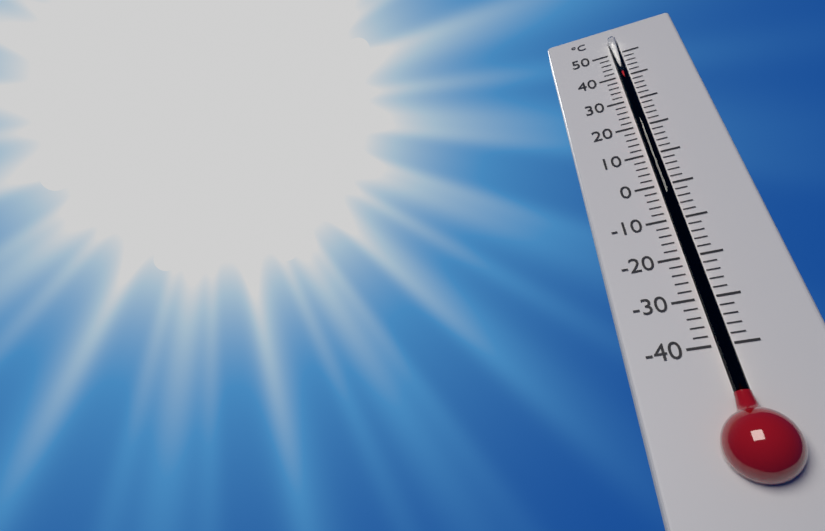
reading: 40 °C
